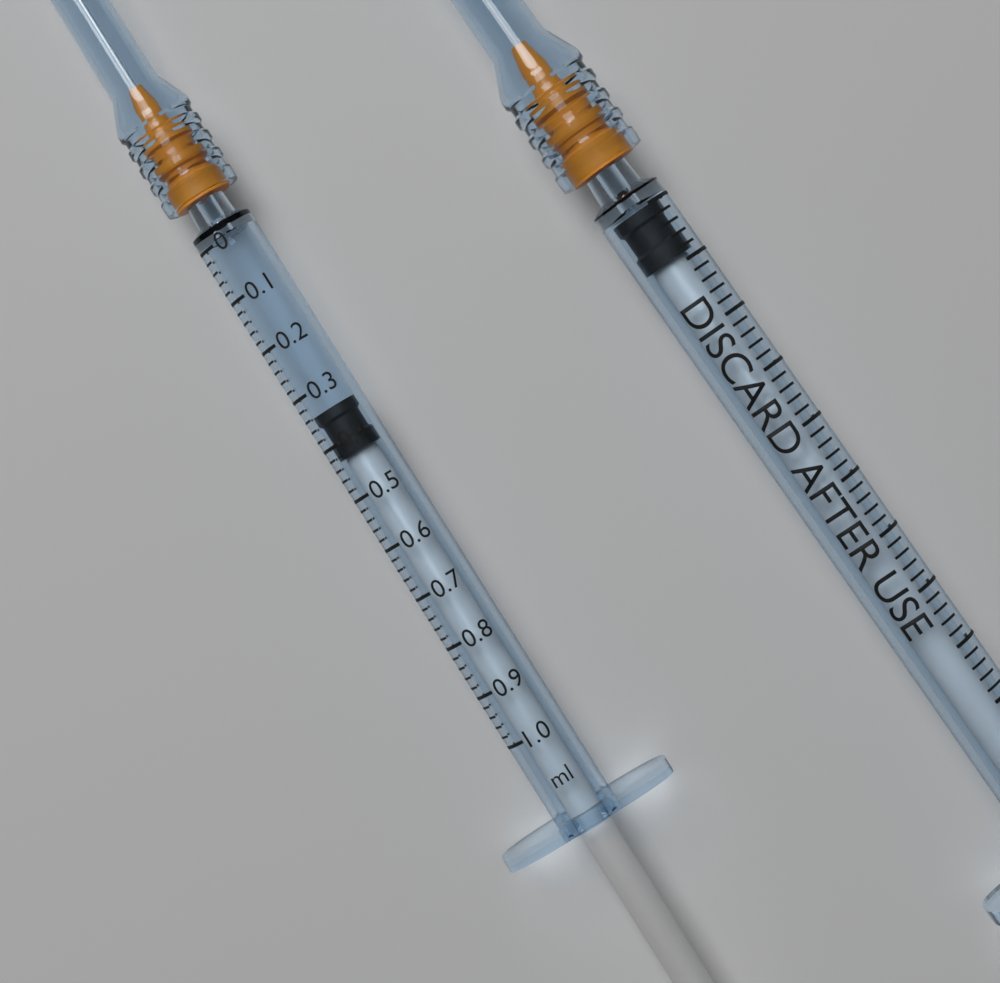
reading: 0.34 ml
